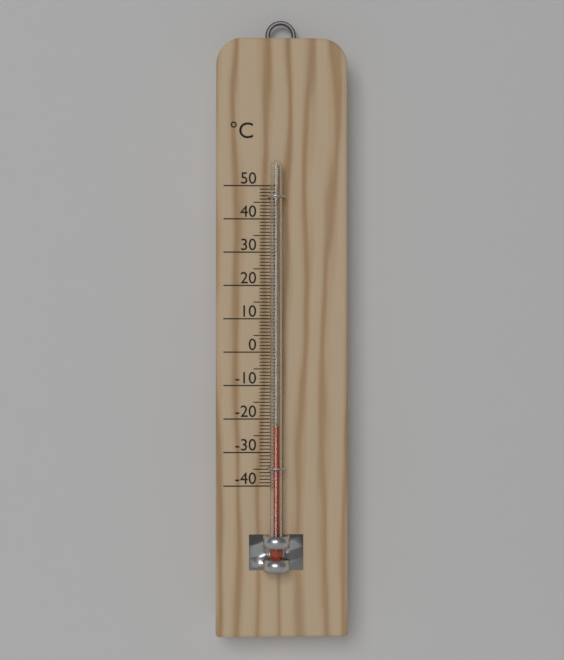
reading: -22 °C
